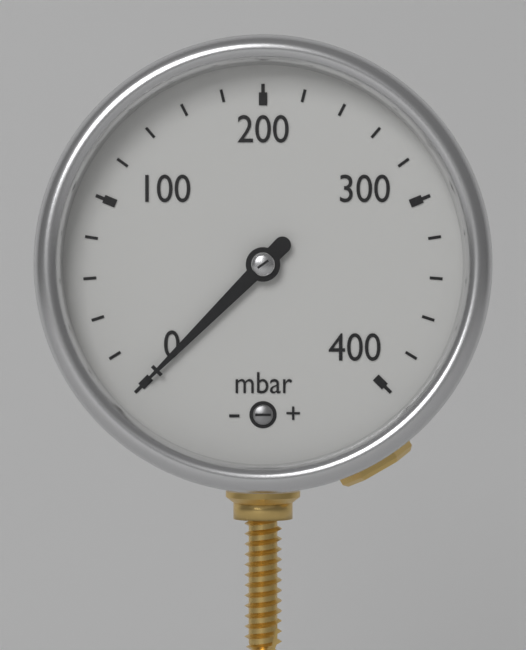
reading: 0 mbar
